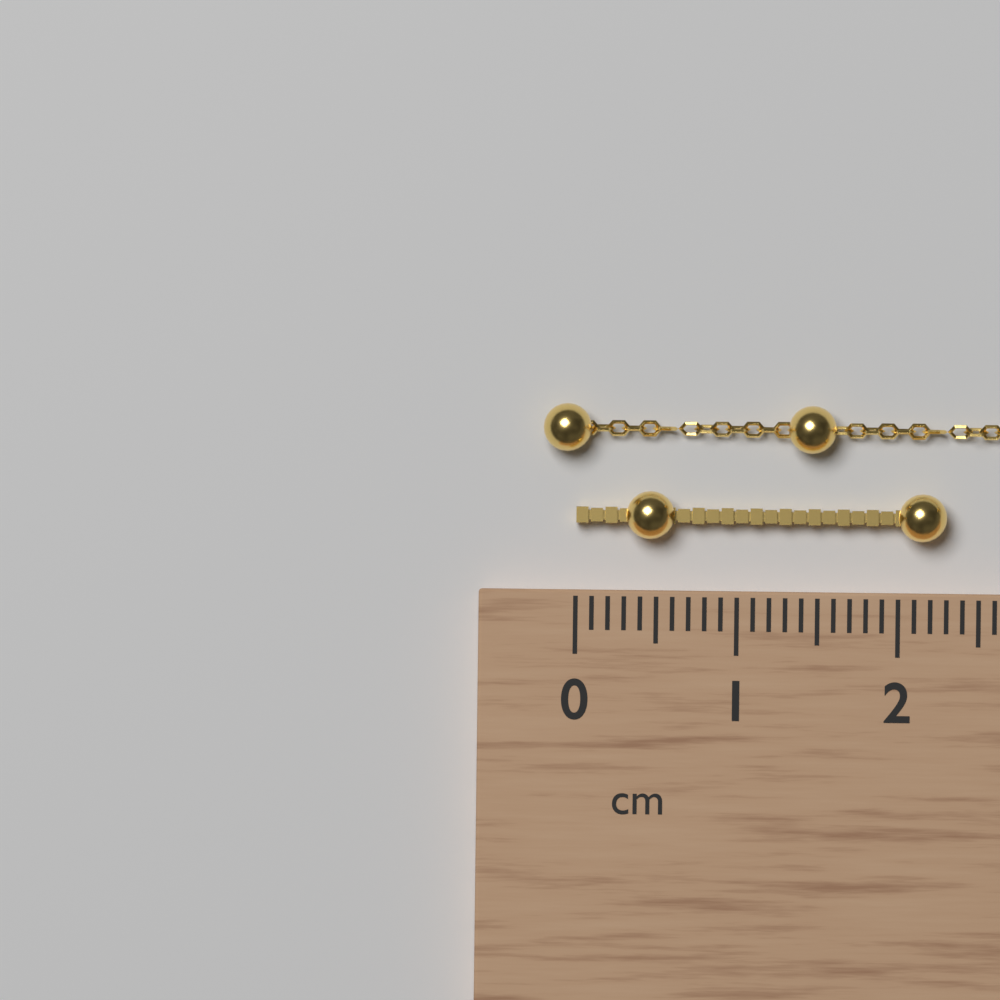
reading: 2.3 cm
